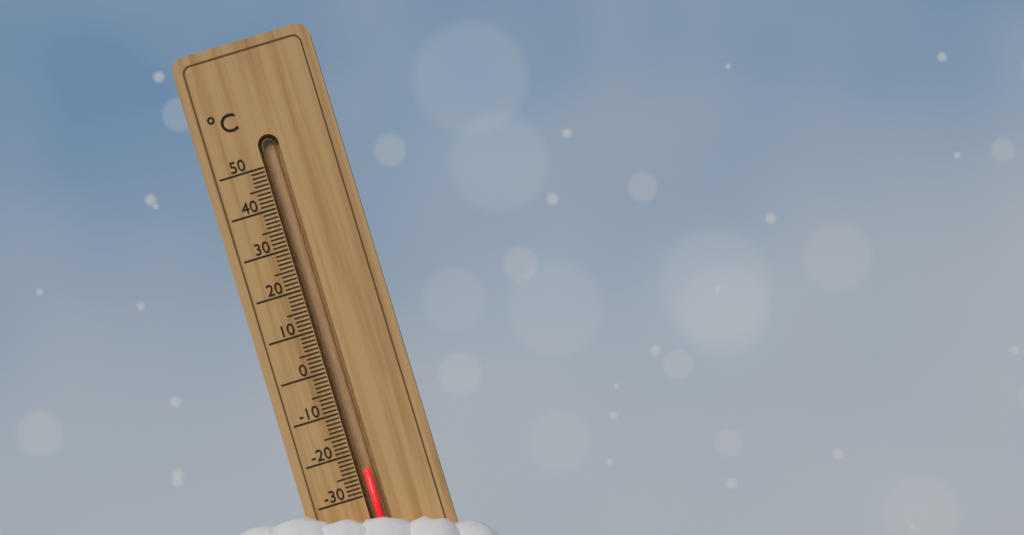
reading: -24 °C
